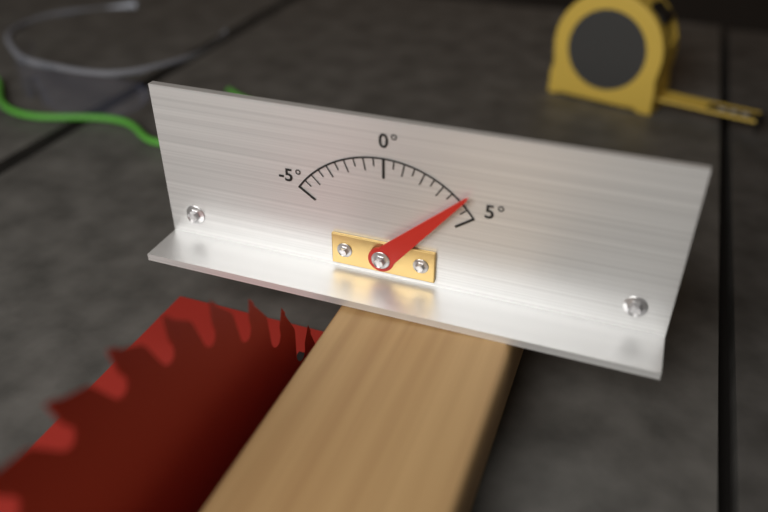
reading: 4.0 °
